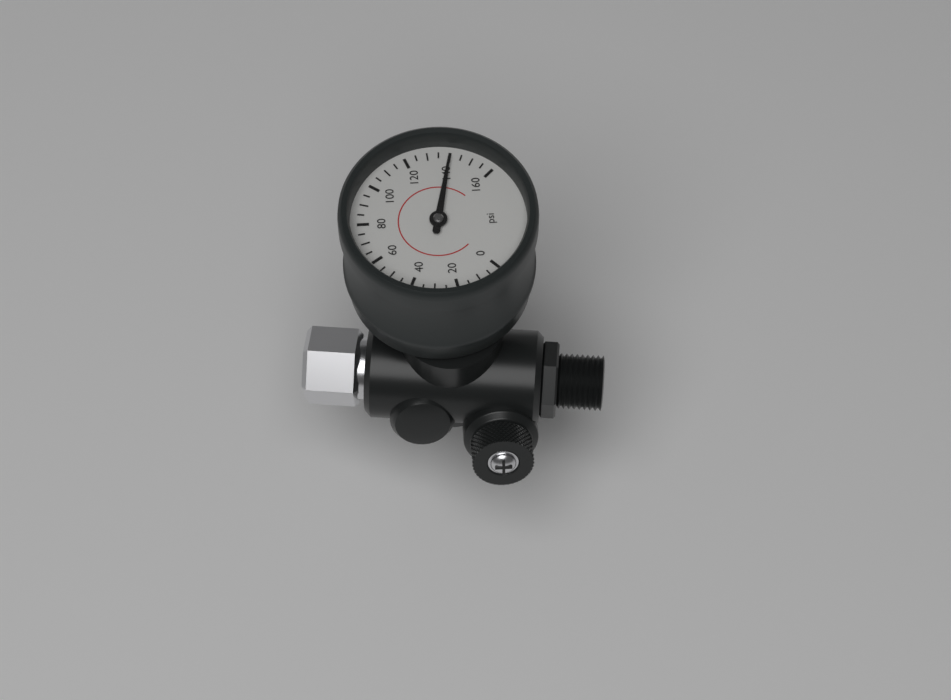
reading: 140 psi
